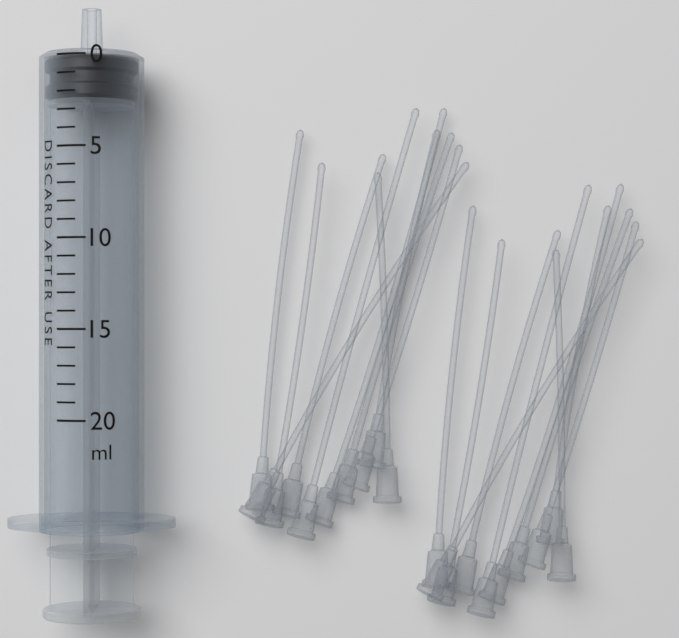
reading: 0 ml
